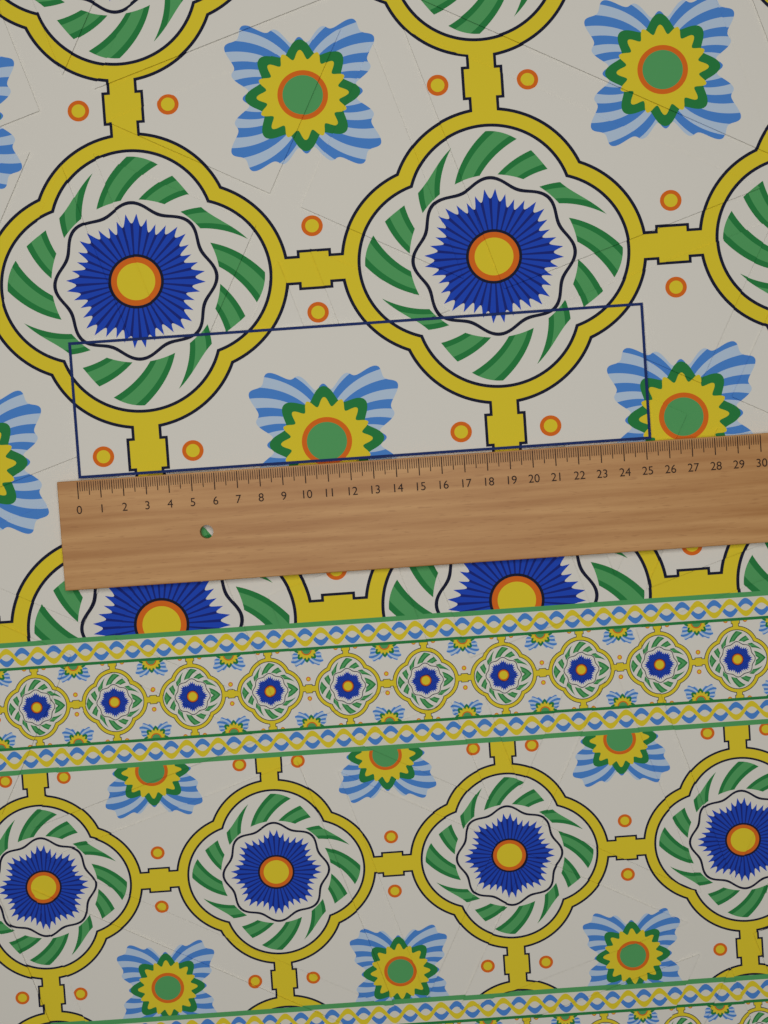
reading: 25.3 (no unit)
